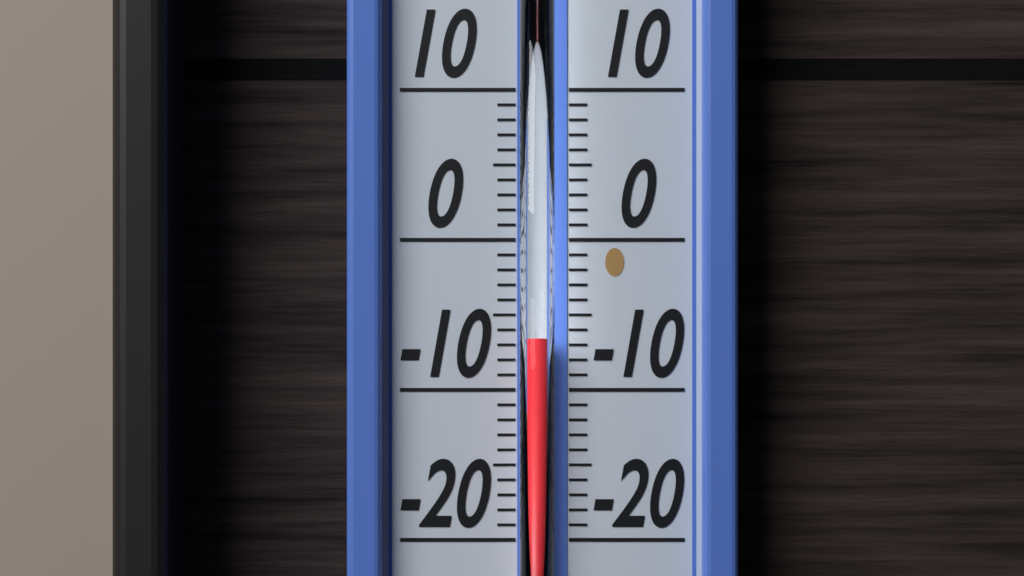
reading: -6.5 °C
